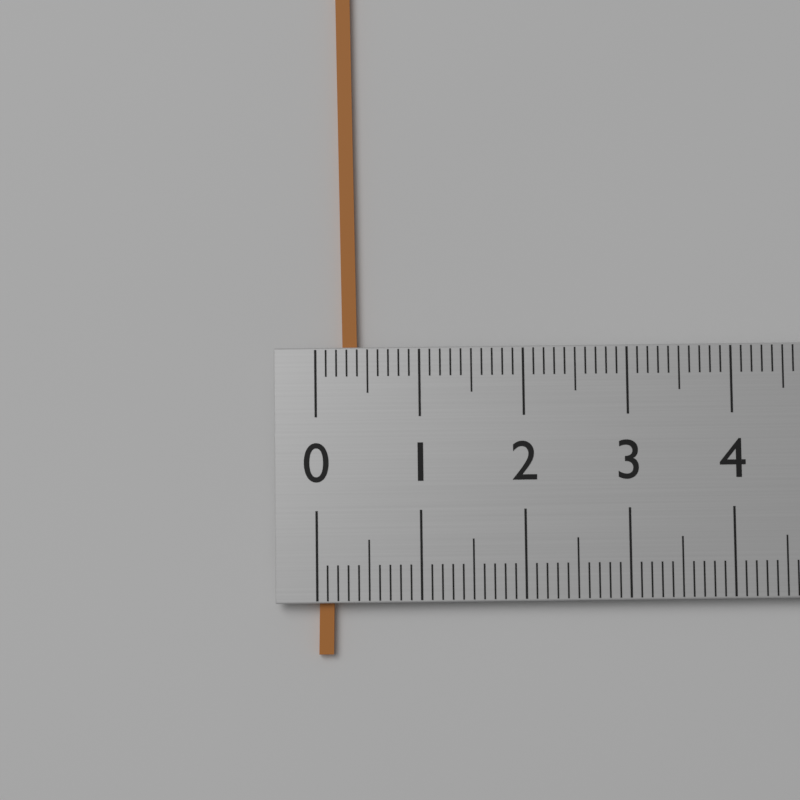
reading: 0.4 (no unit)
